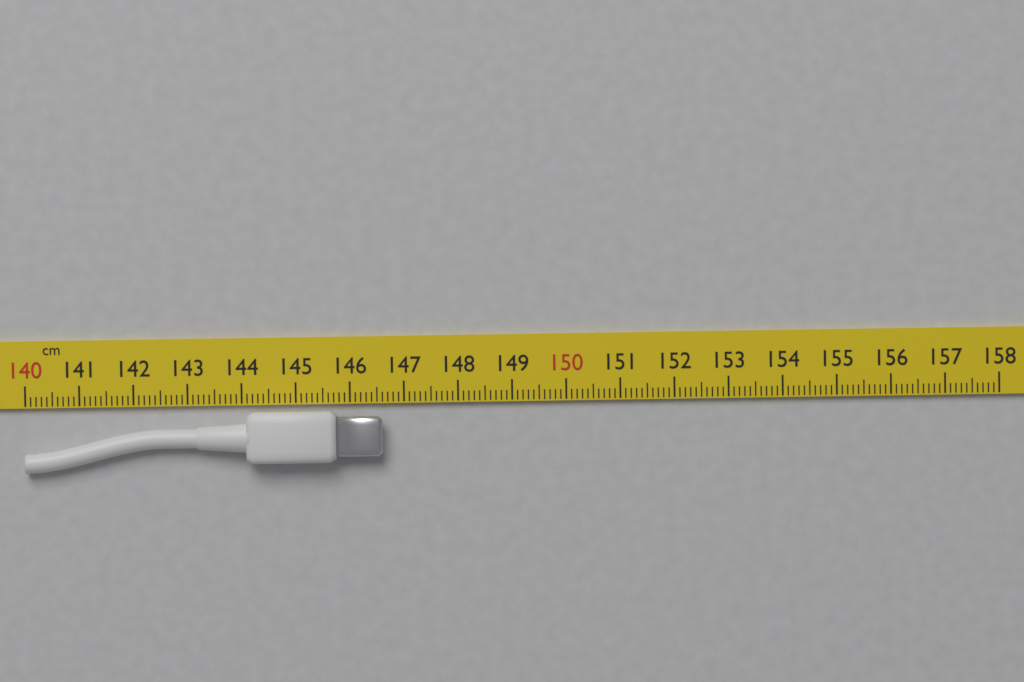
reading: 146.6 cm
